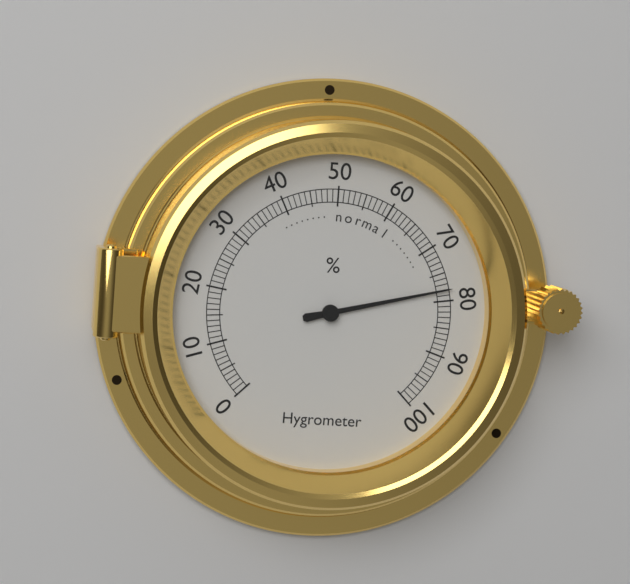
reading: 78 %
